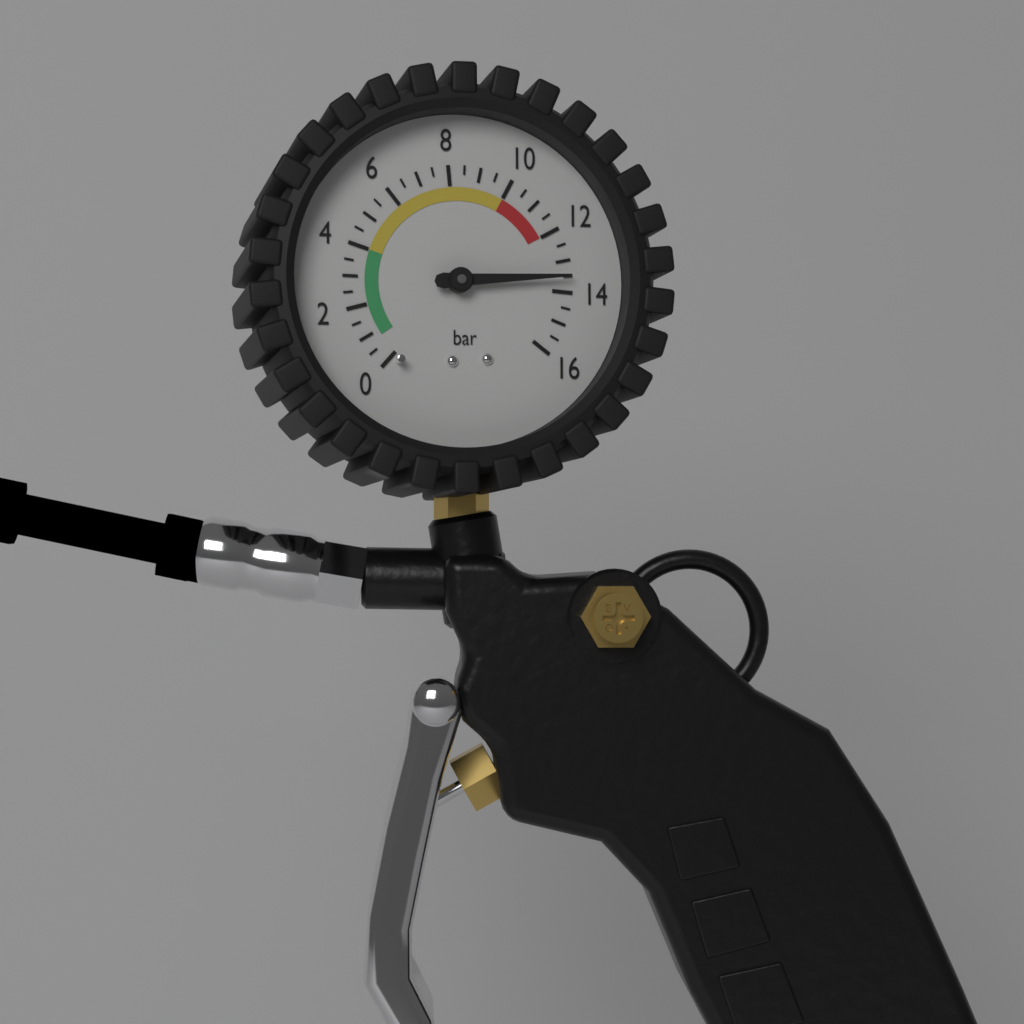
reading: 13.5 bar
